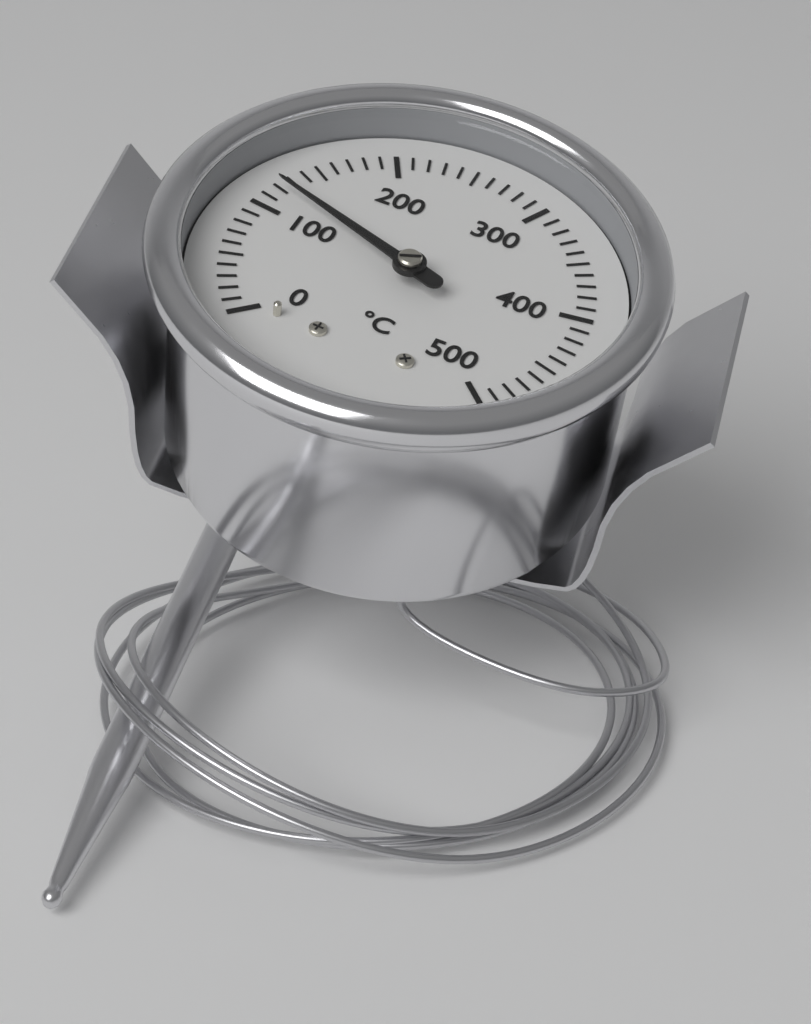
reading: 120 °C
